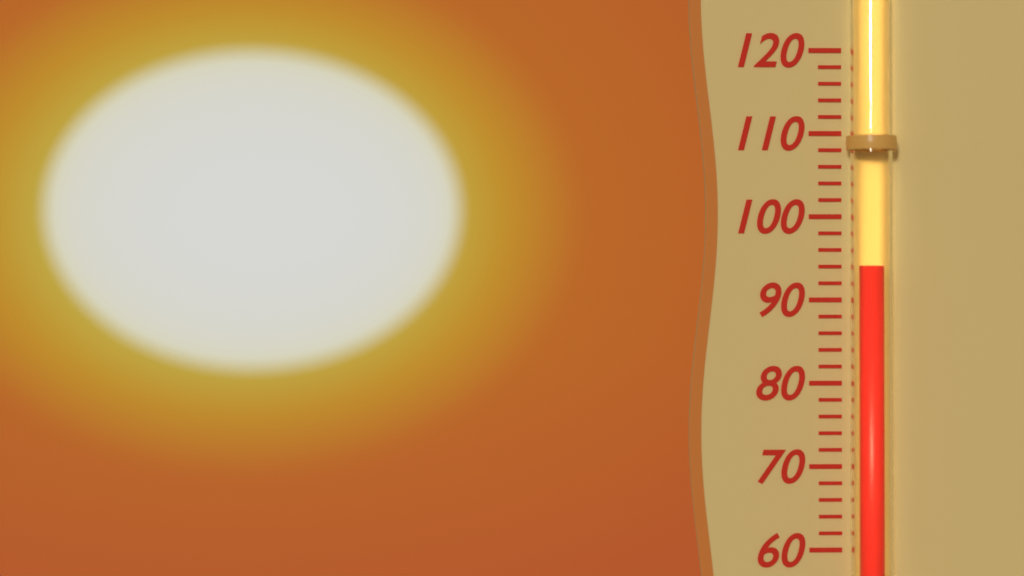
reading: 94 (no unit)
